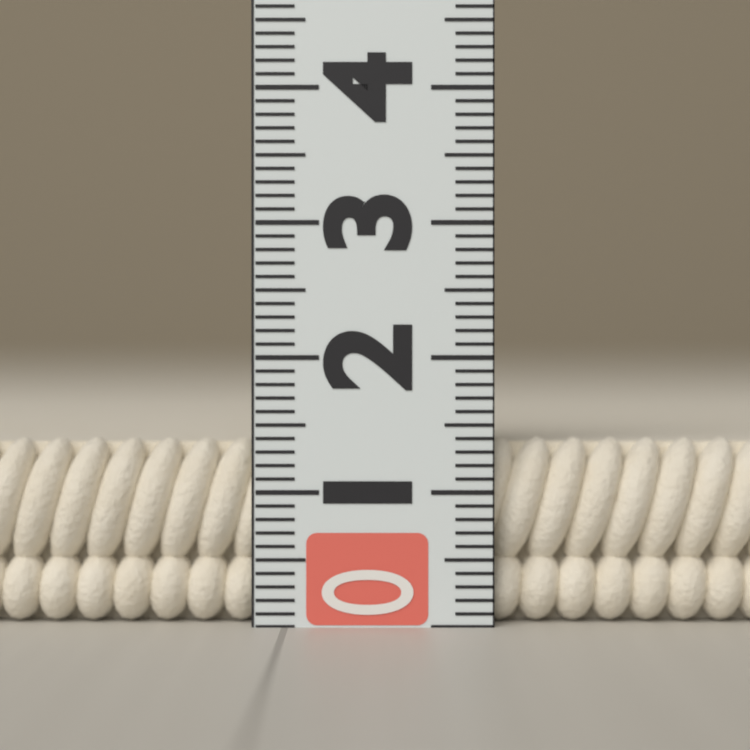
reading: 1.4 (no unit)
